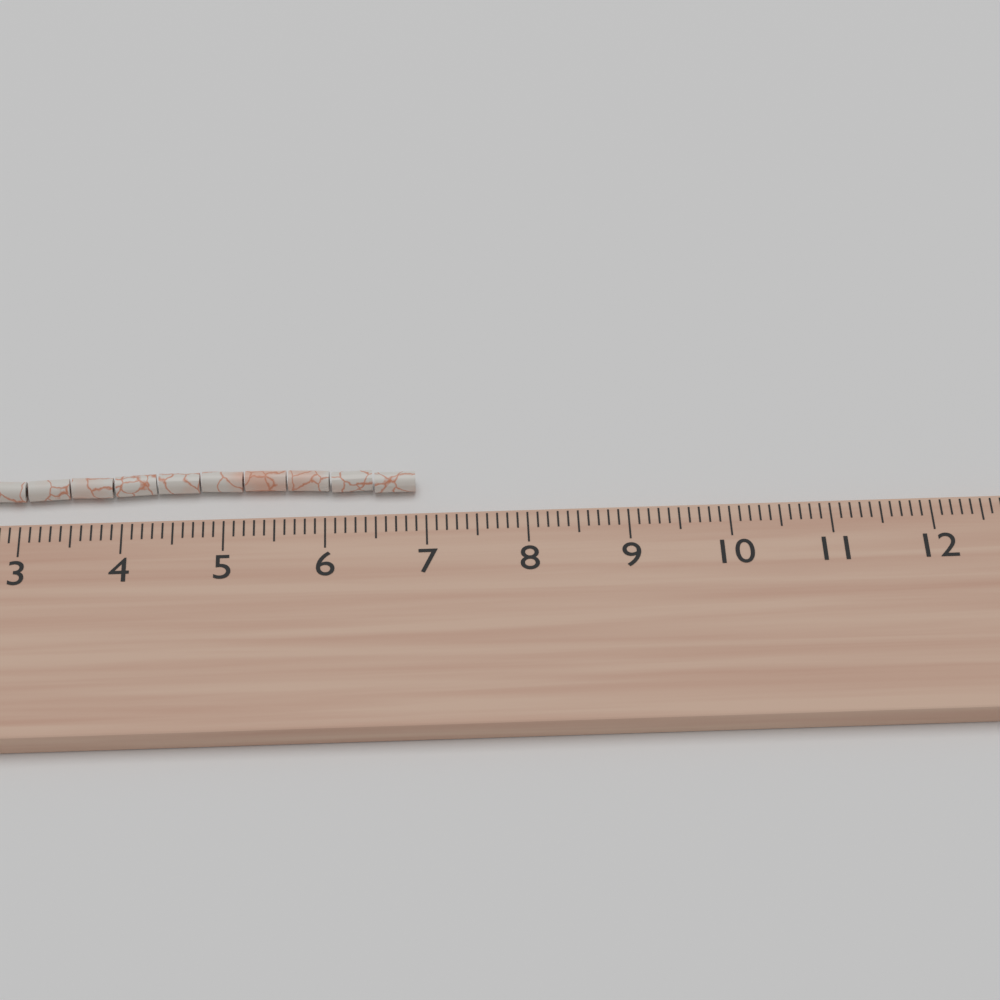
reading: 6.9 cm
